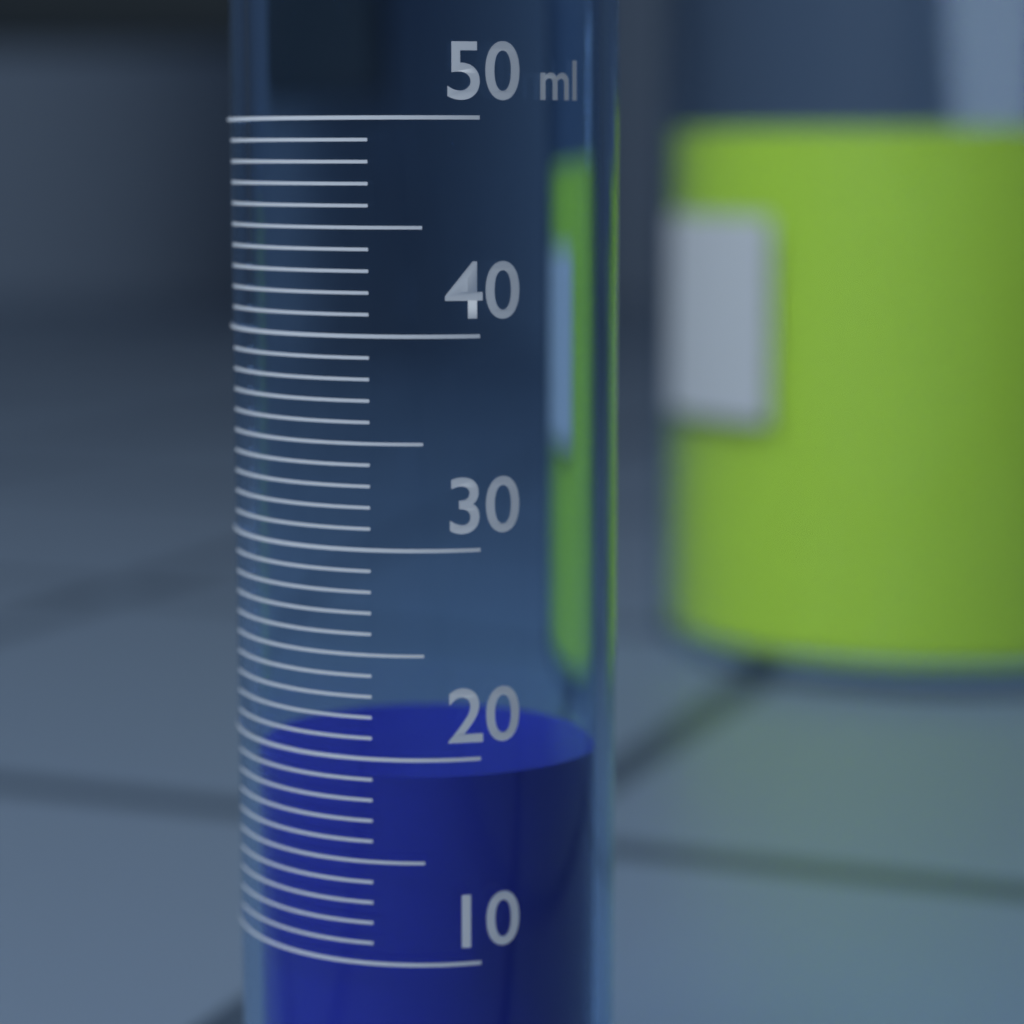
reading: 19 ml
